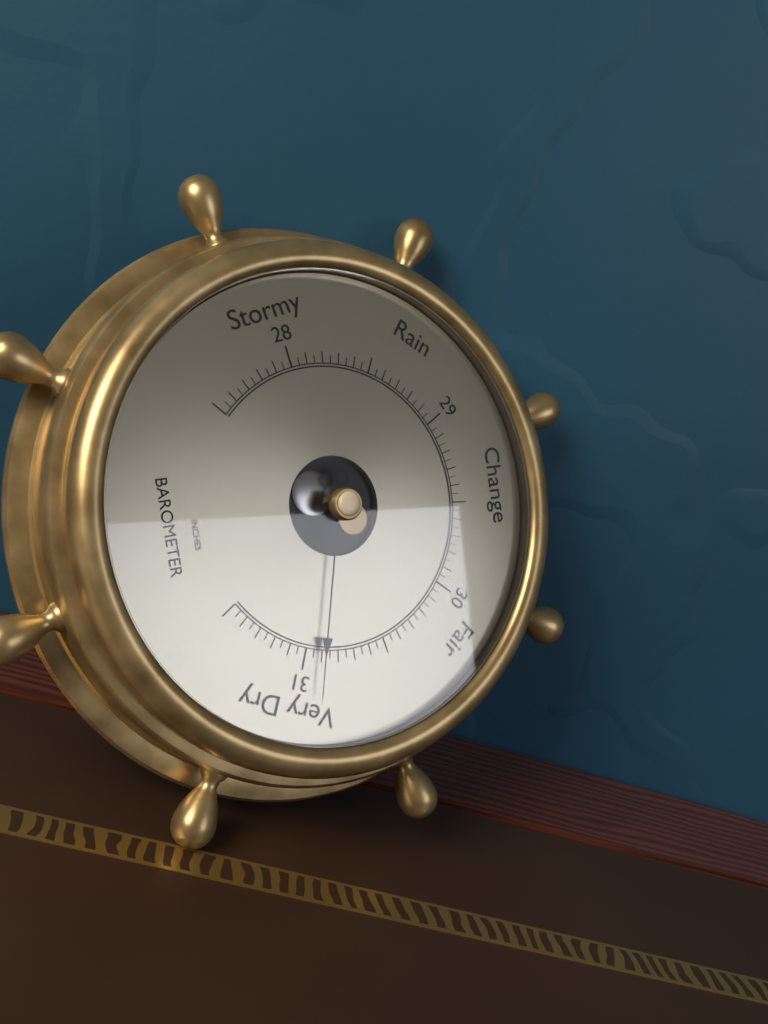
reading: 30.90 inHg
